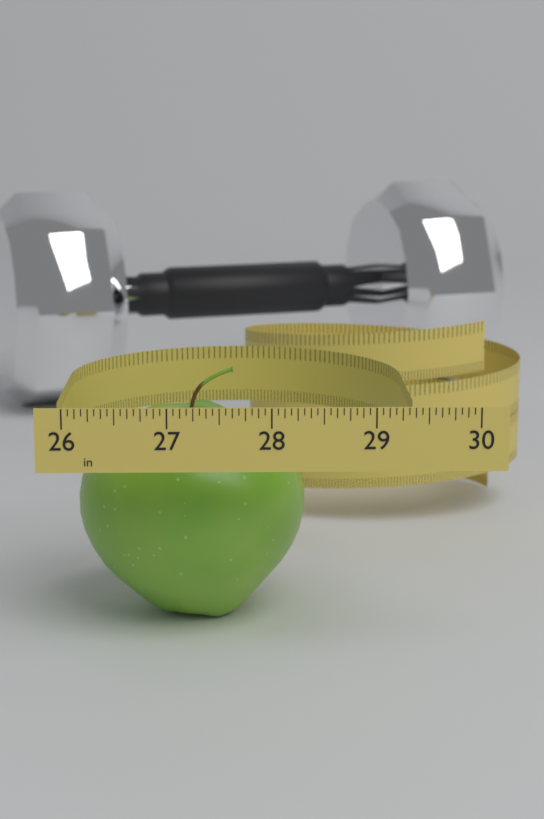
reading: 28.3750 in
